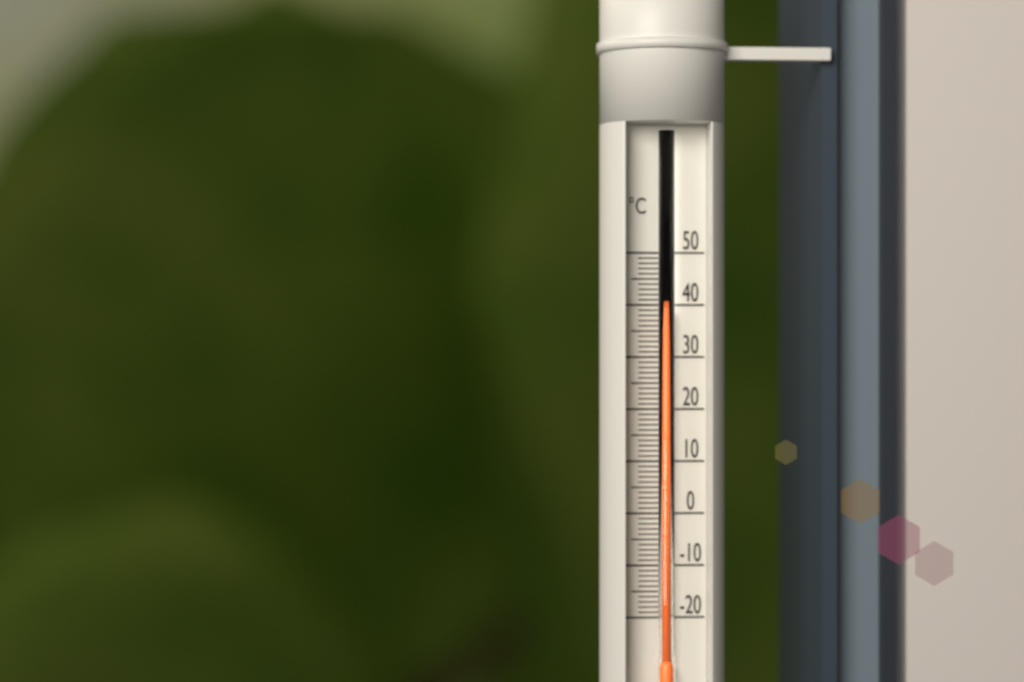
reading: 39 °C
